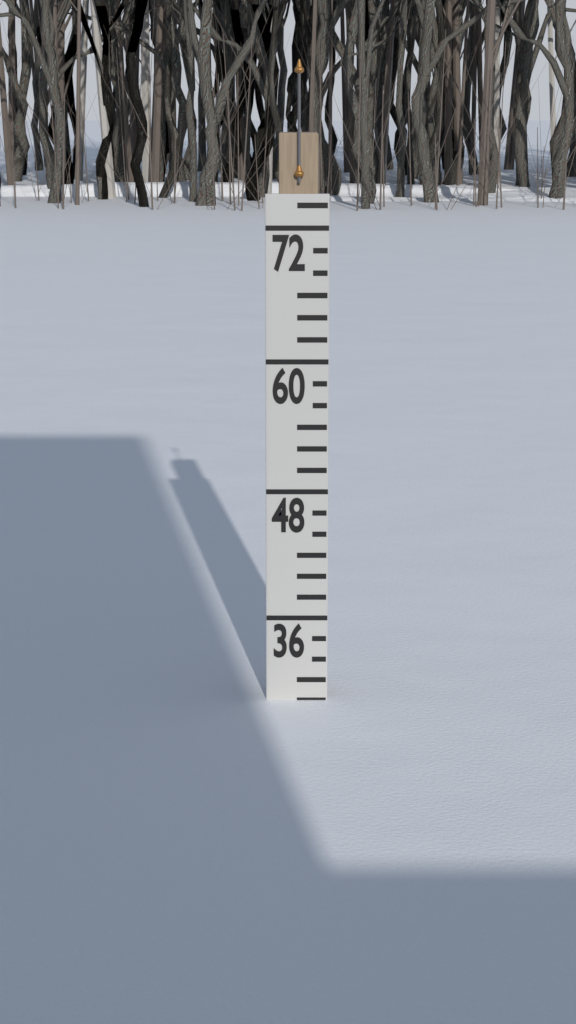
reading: 28 (no unit)
